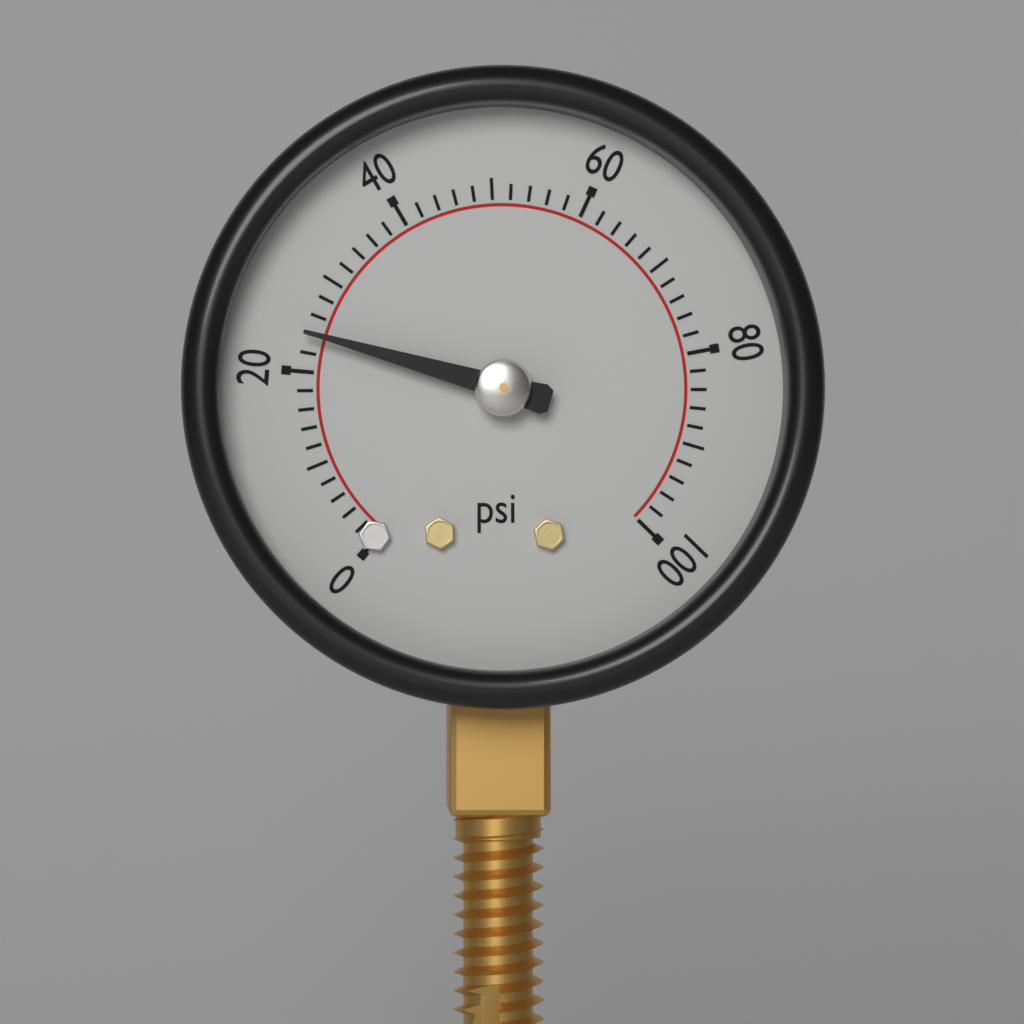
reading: 24 psi
